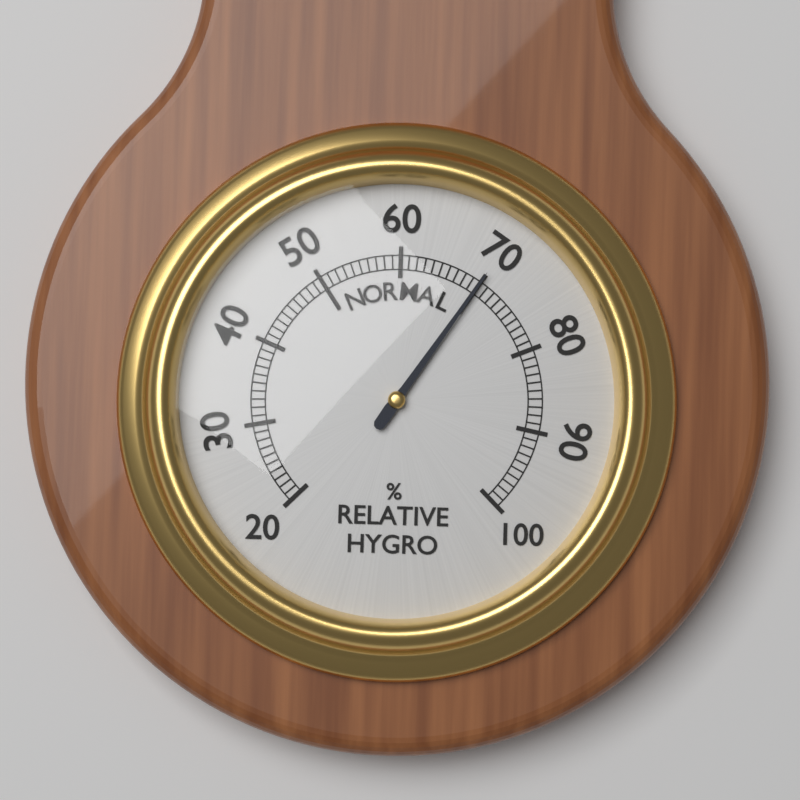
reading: 70 %
